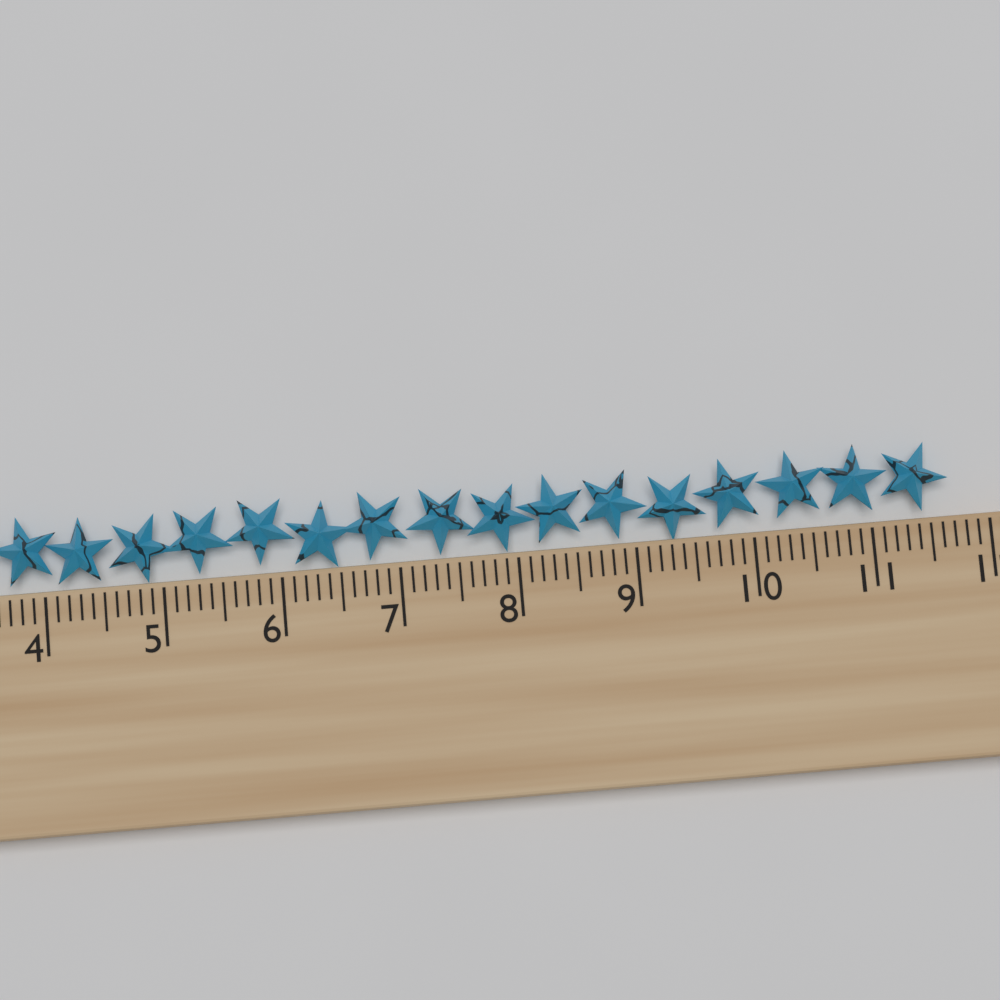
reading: 11.7 cm
